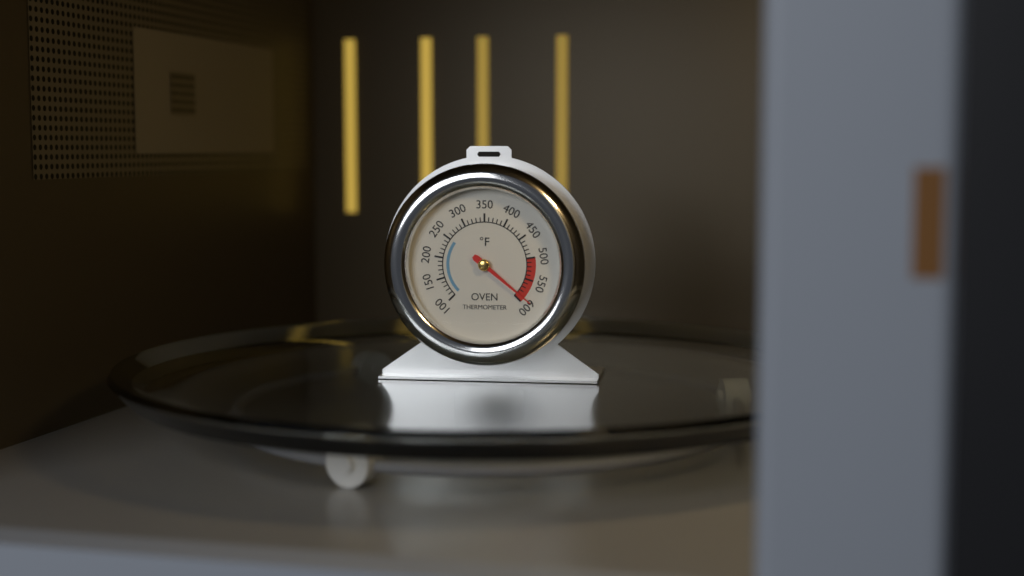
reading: 590 °F
